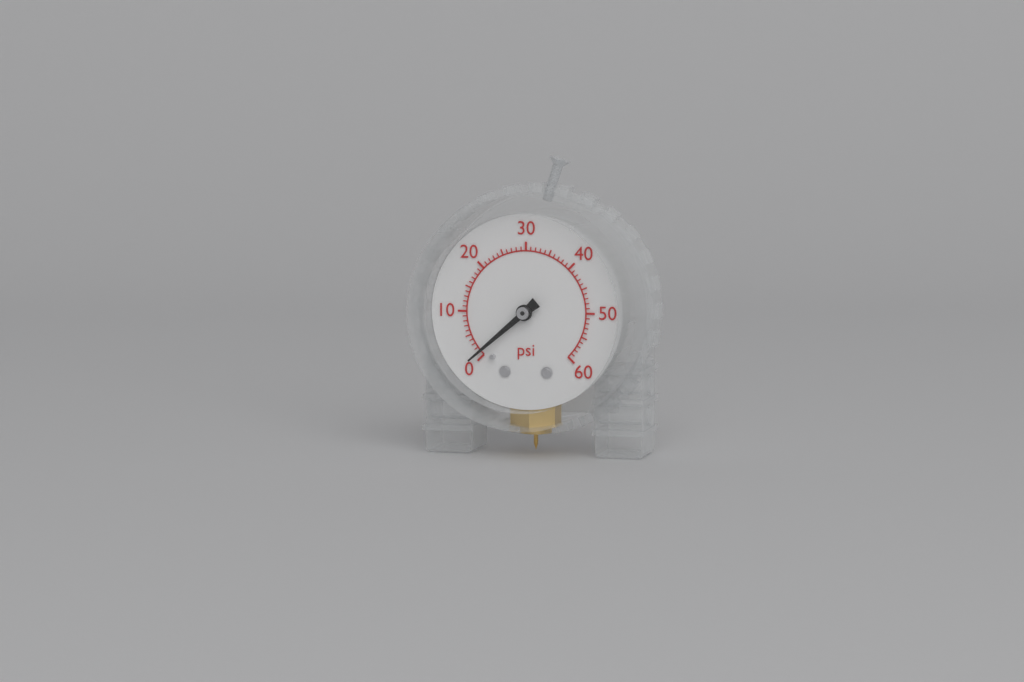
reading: 1 psi
